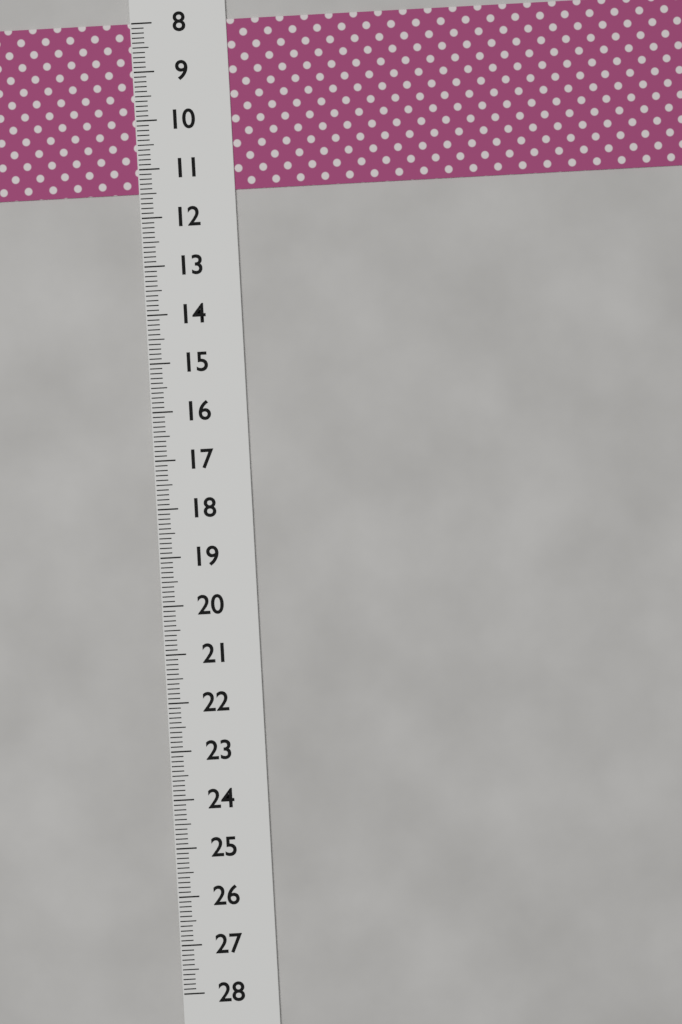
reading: 11.5 (no unit)
